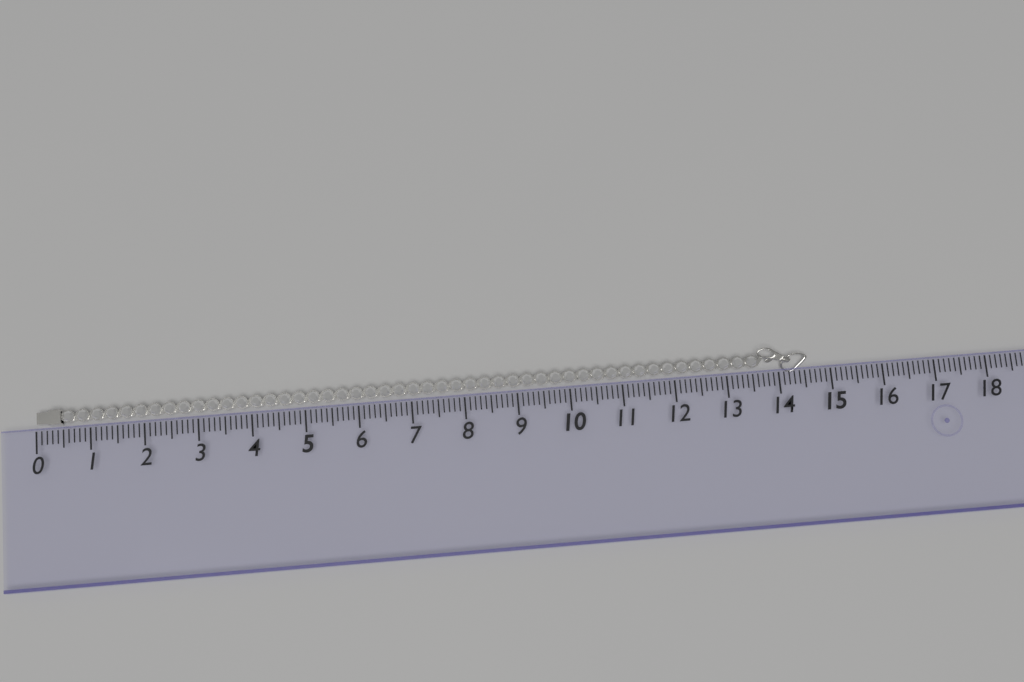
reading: 14.6 (no unit)
